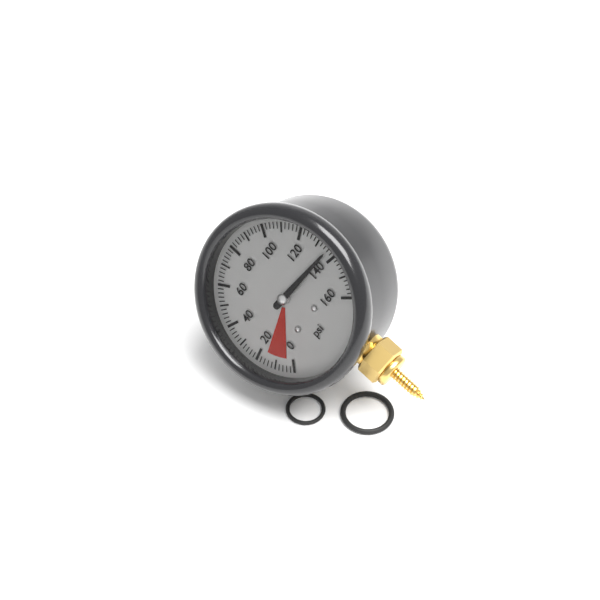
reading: 136 psi
